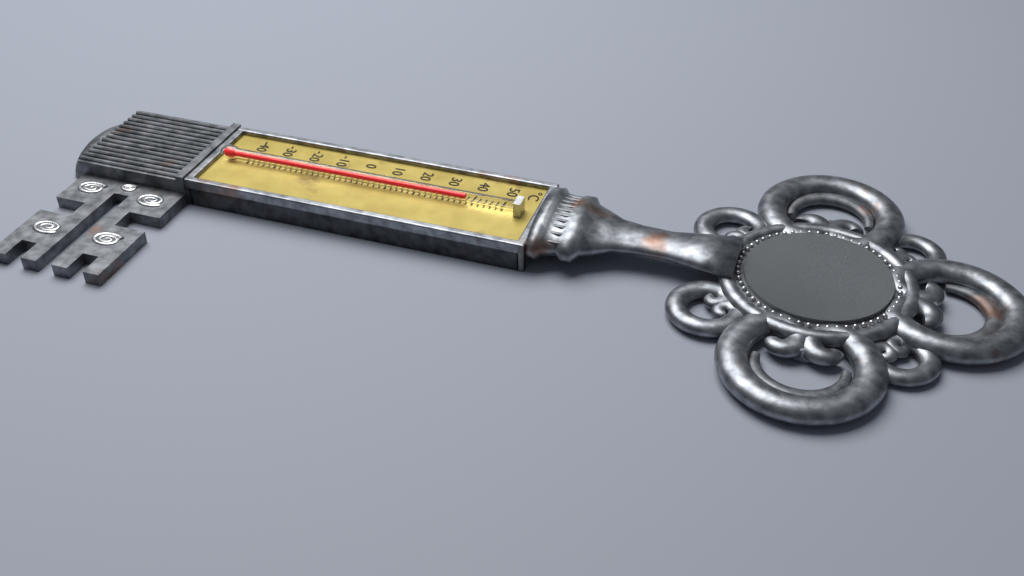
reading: 38 °C
